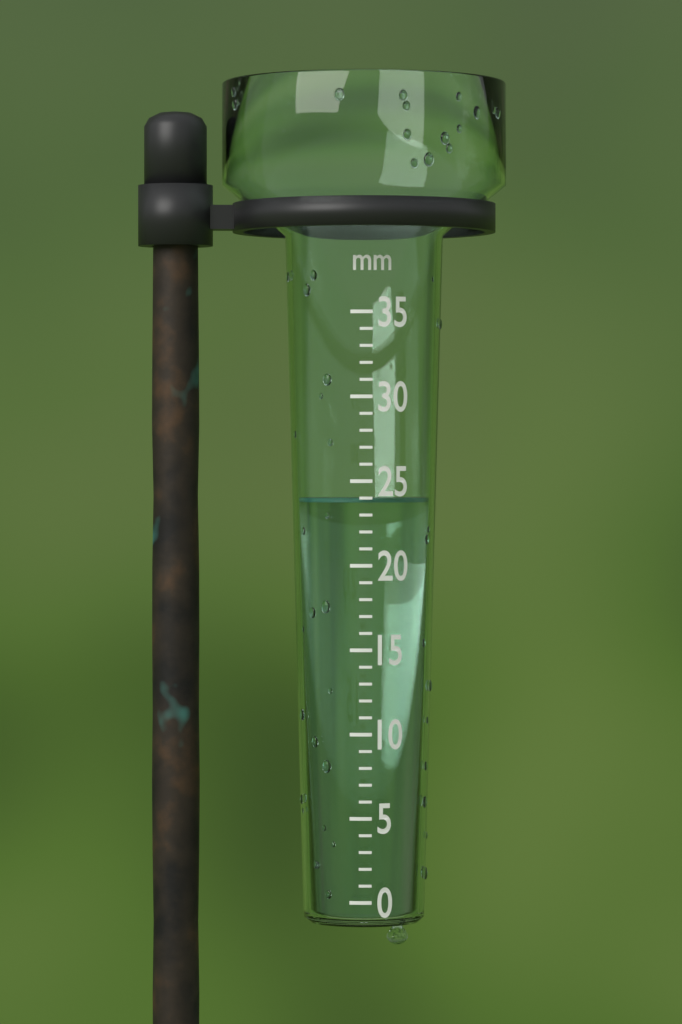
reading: 24 mm
